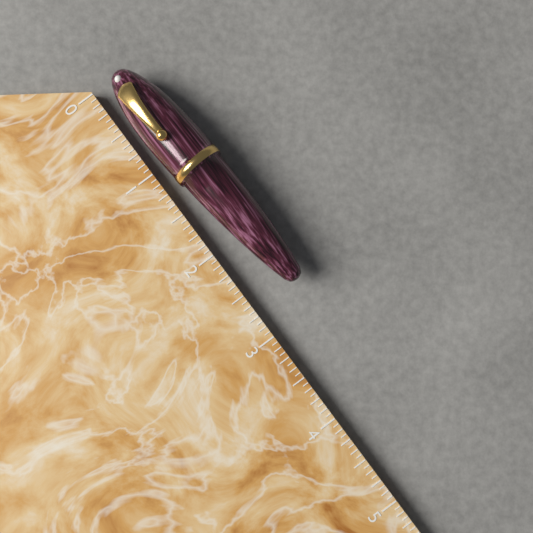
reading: 2.6875 (no unit)
